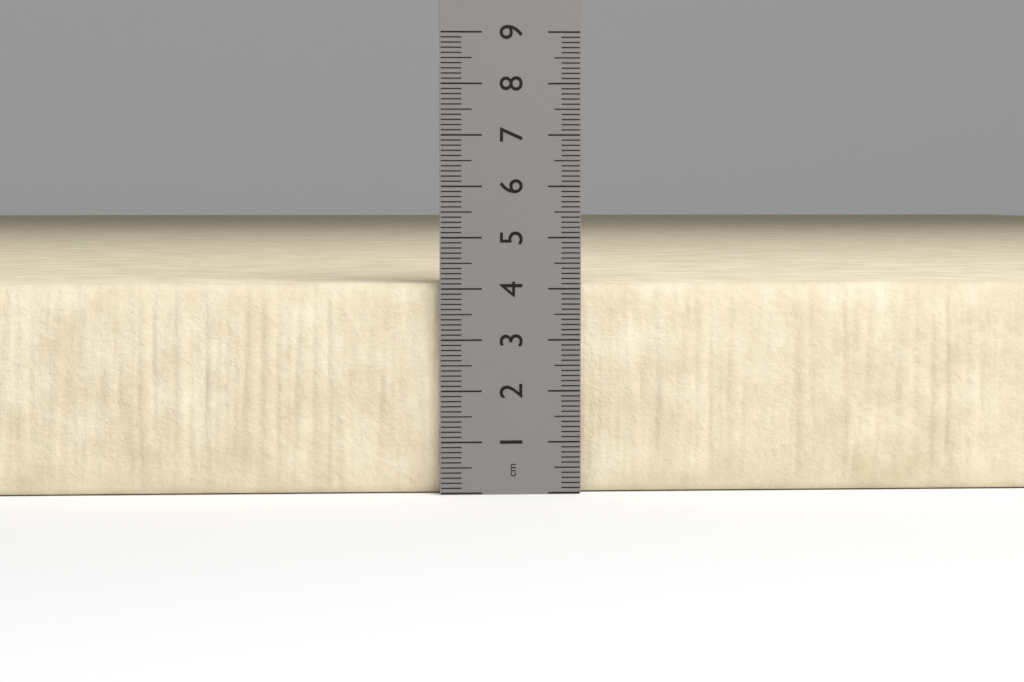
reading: 4.1 cm
